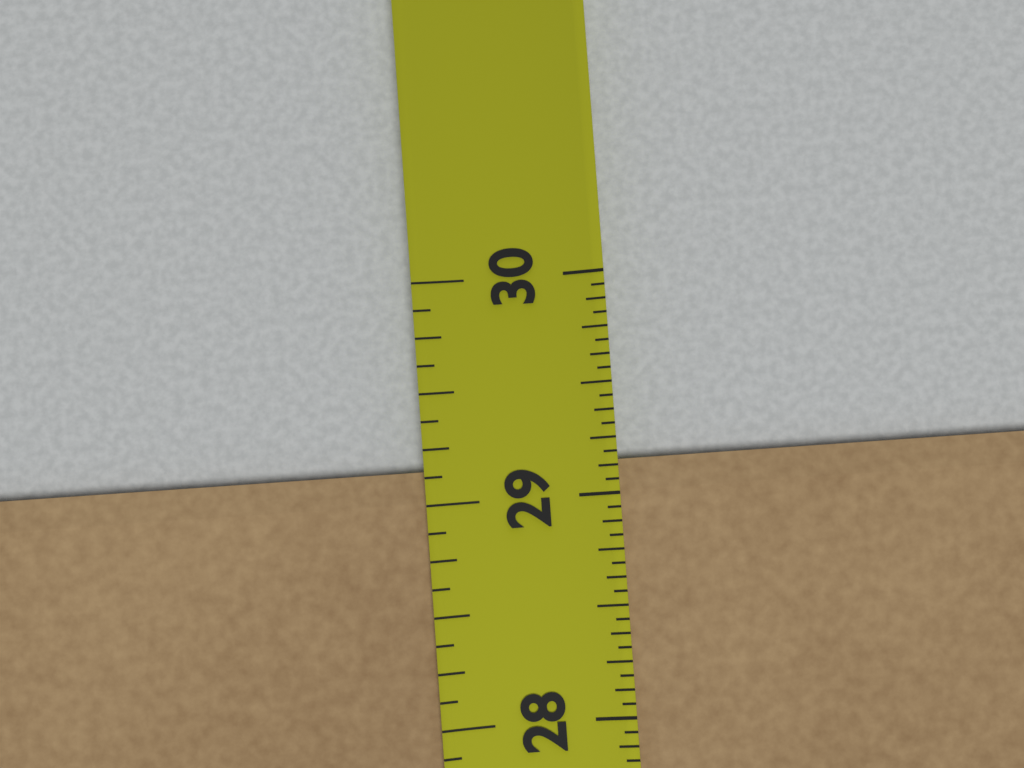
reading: 29.1875 in
